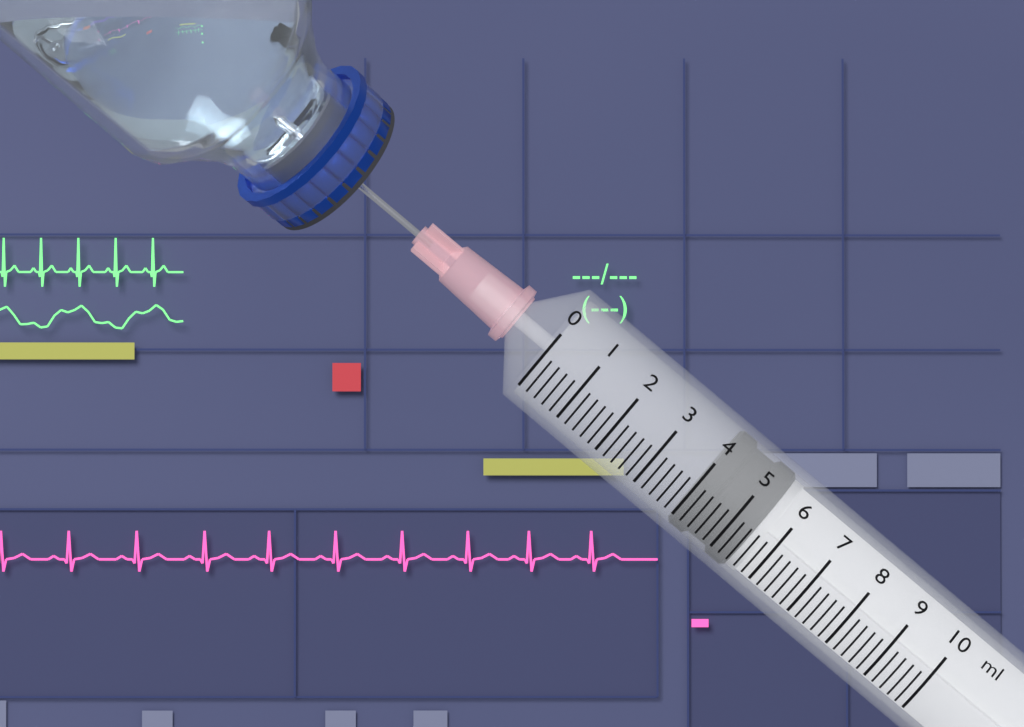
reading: 4.0 ml
